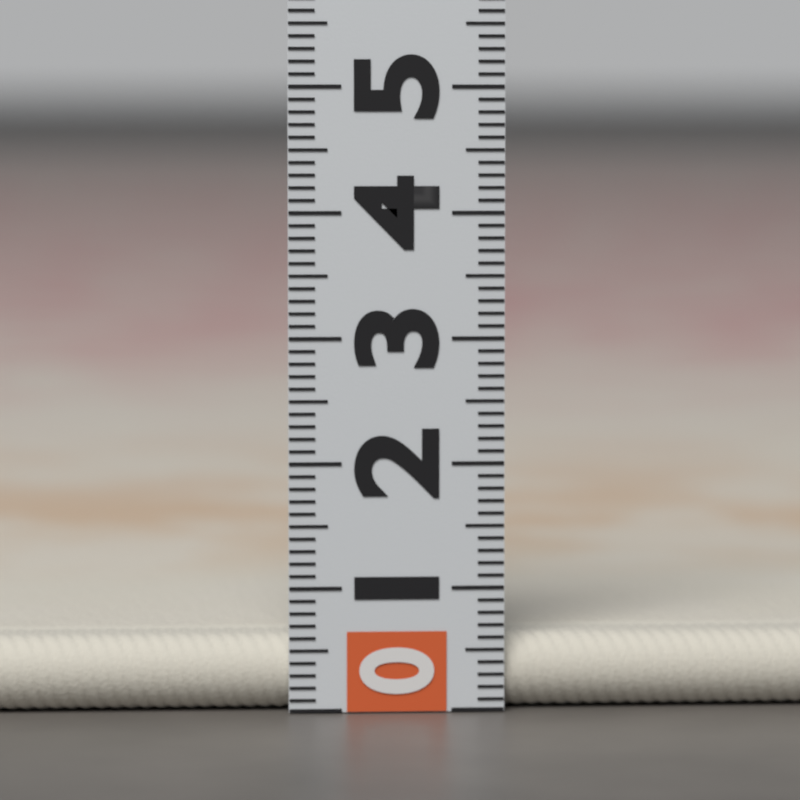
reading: 0.6 (no unit)
